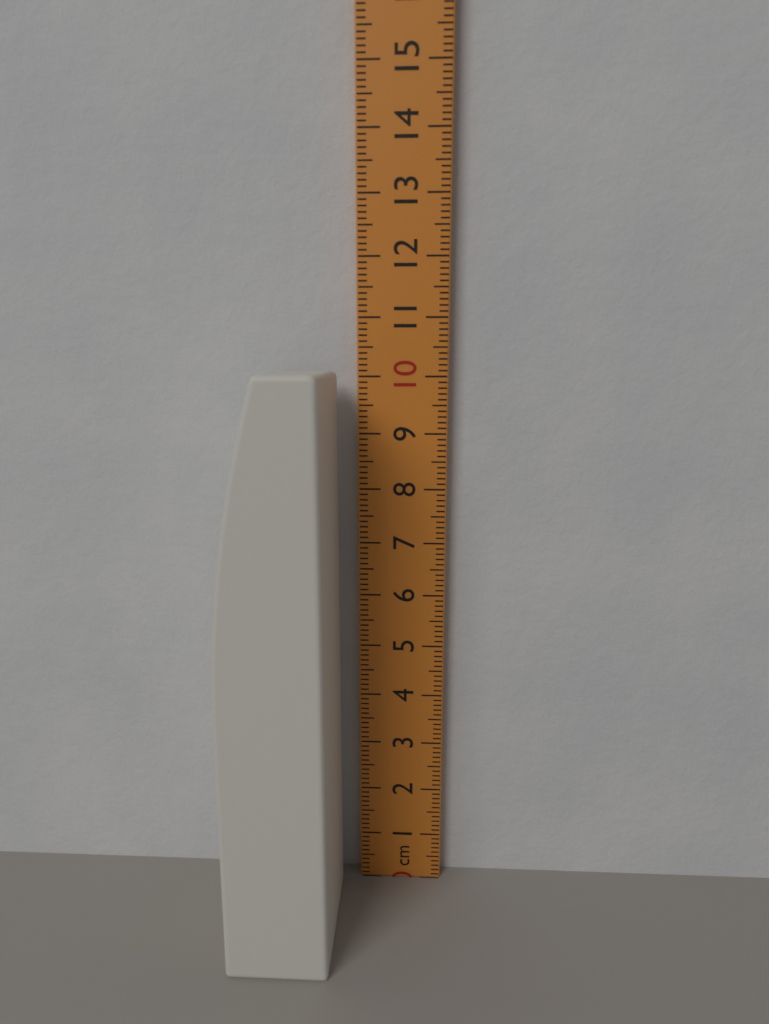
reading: 10.1 cm
